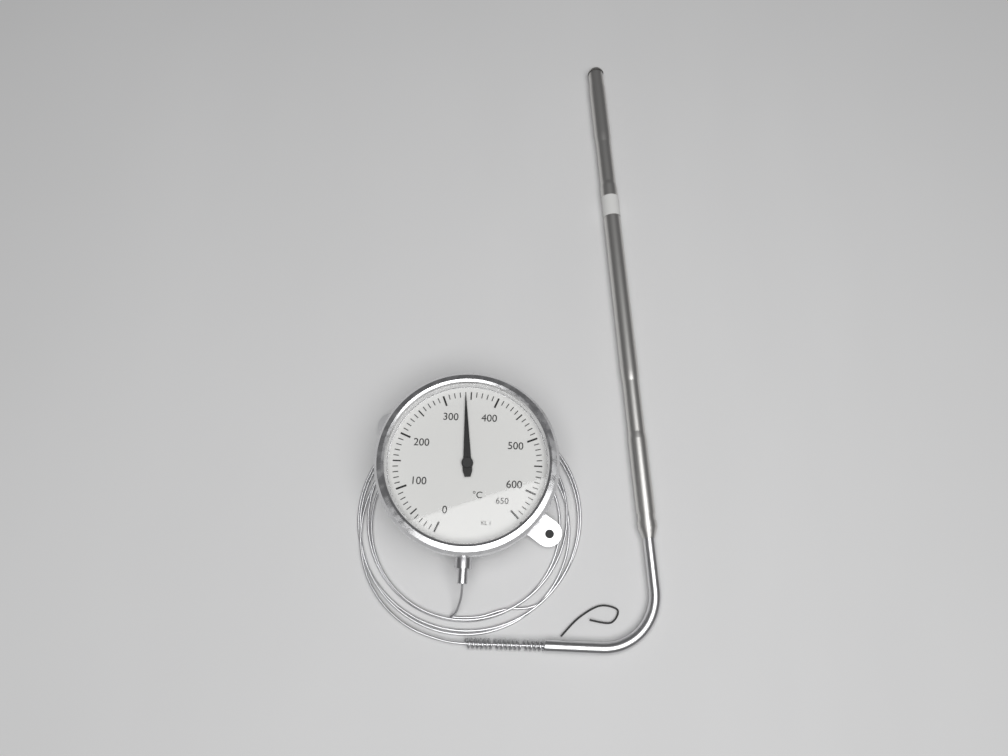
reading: 340 °C
